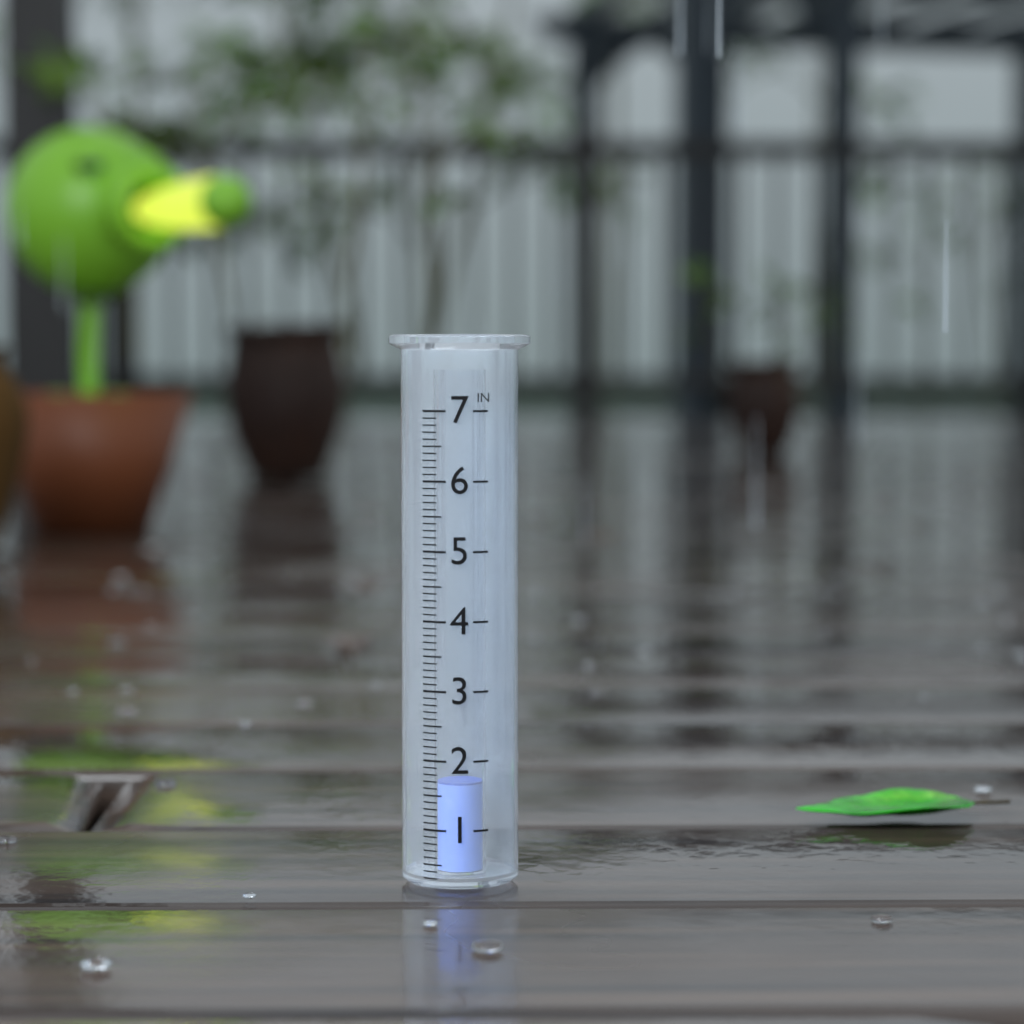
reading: 1.6 in
